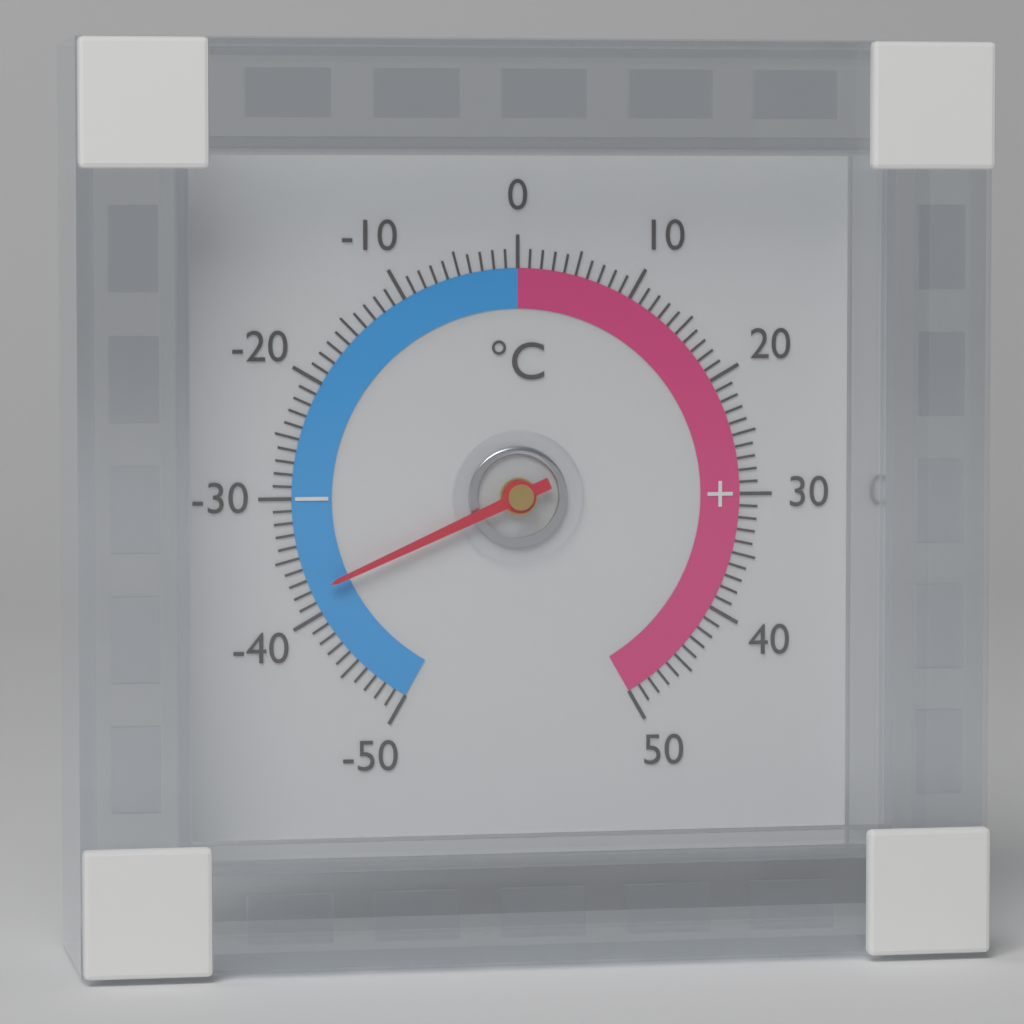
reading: -38 °C
